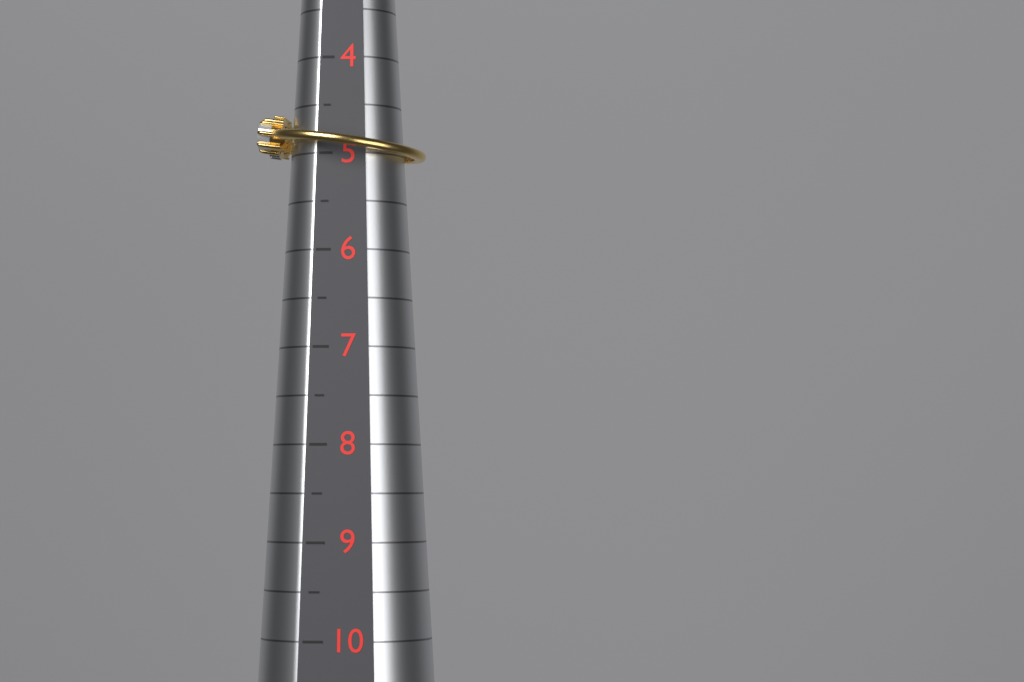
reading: 5.0 (no unit)
